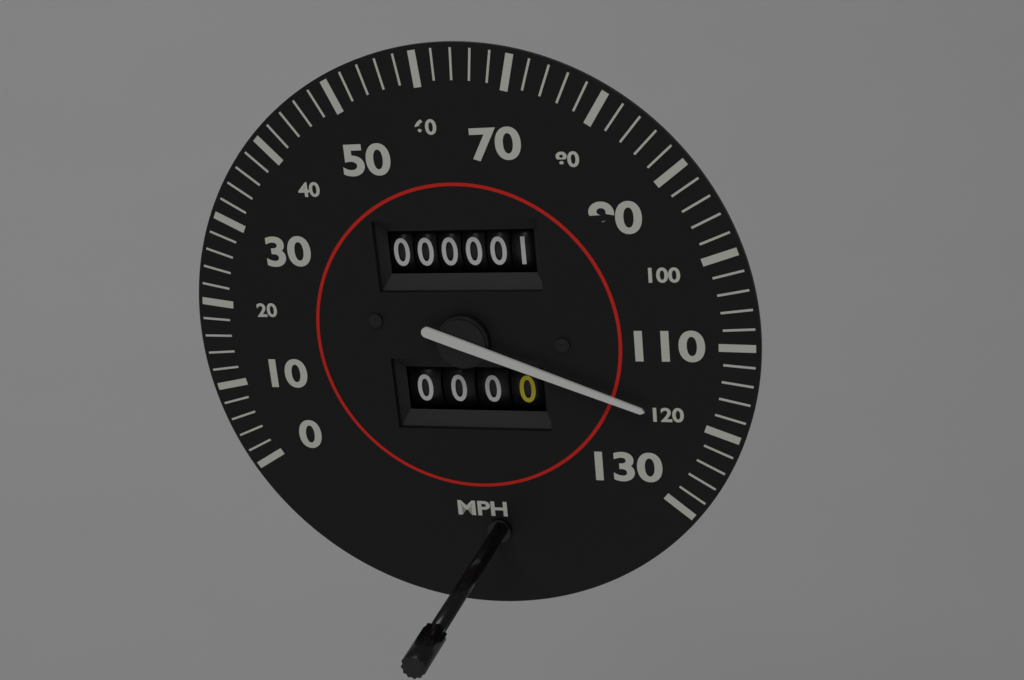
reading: 120 mph
